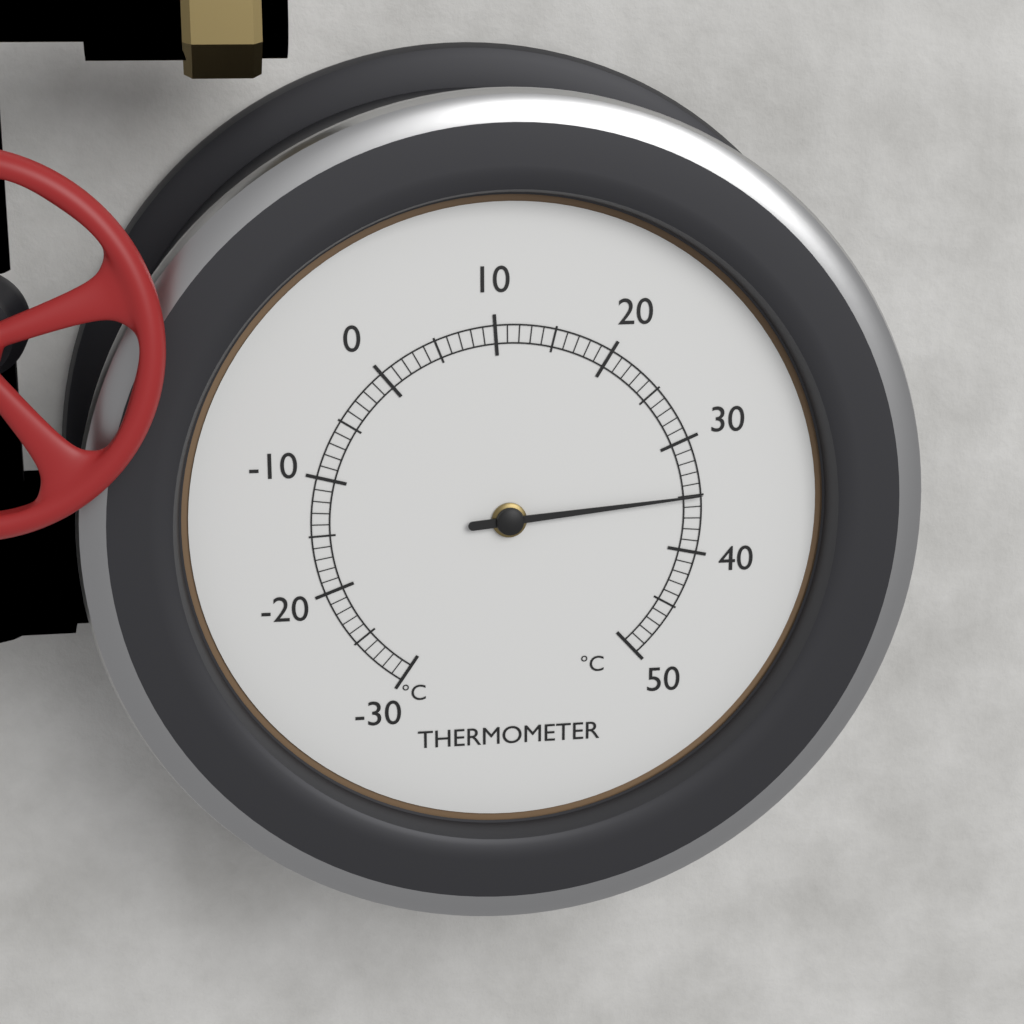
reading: 35 °C
